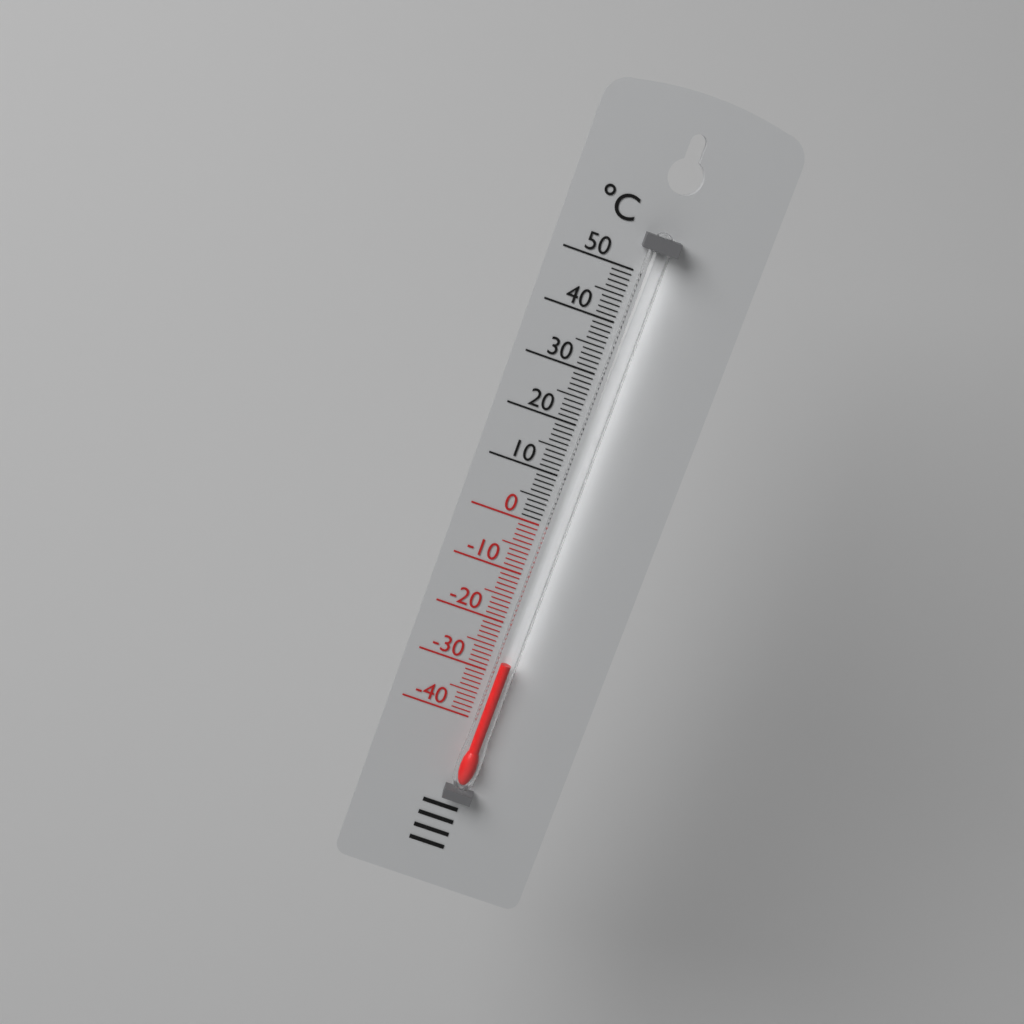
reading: -27 °C
